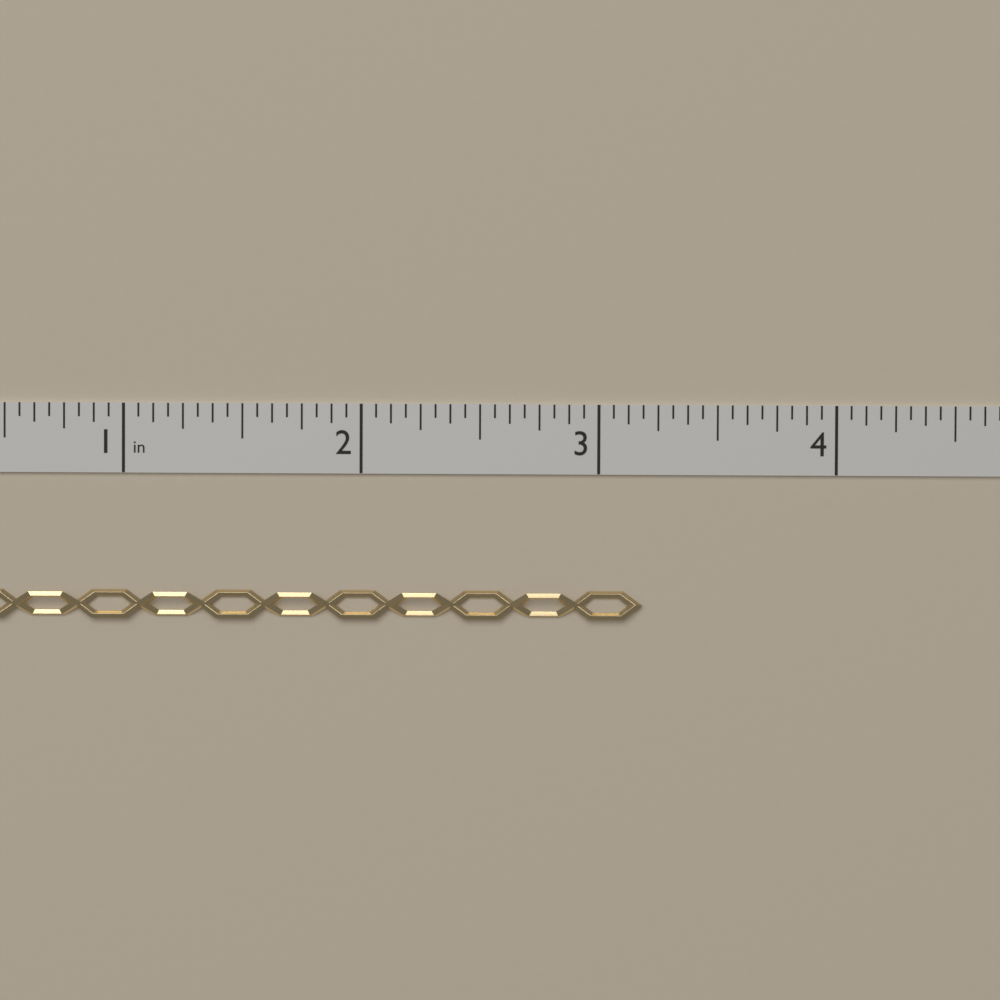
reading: 3.1875 in
